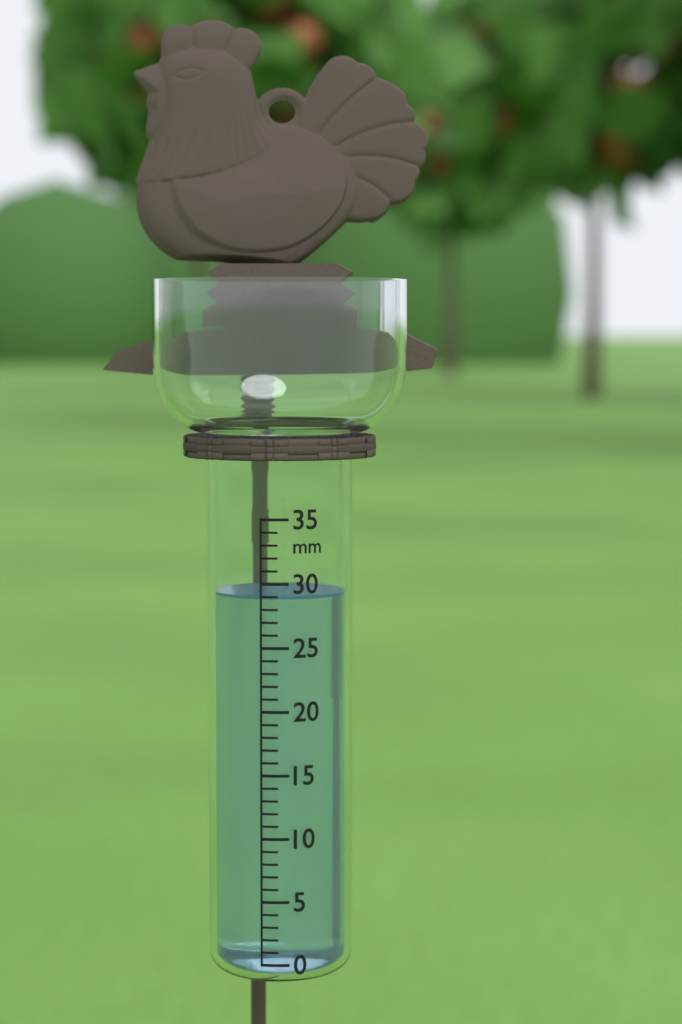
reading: 29 mm
